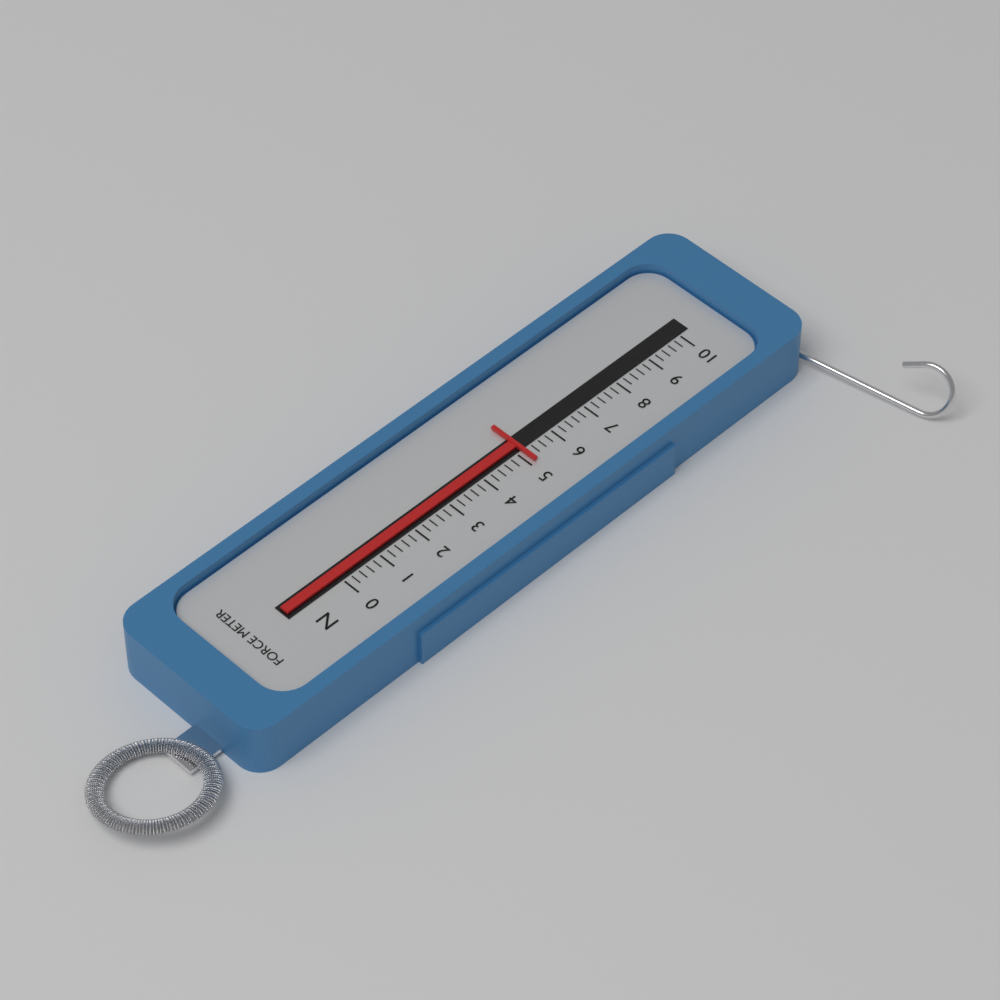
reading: 5.2 N
